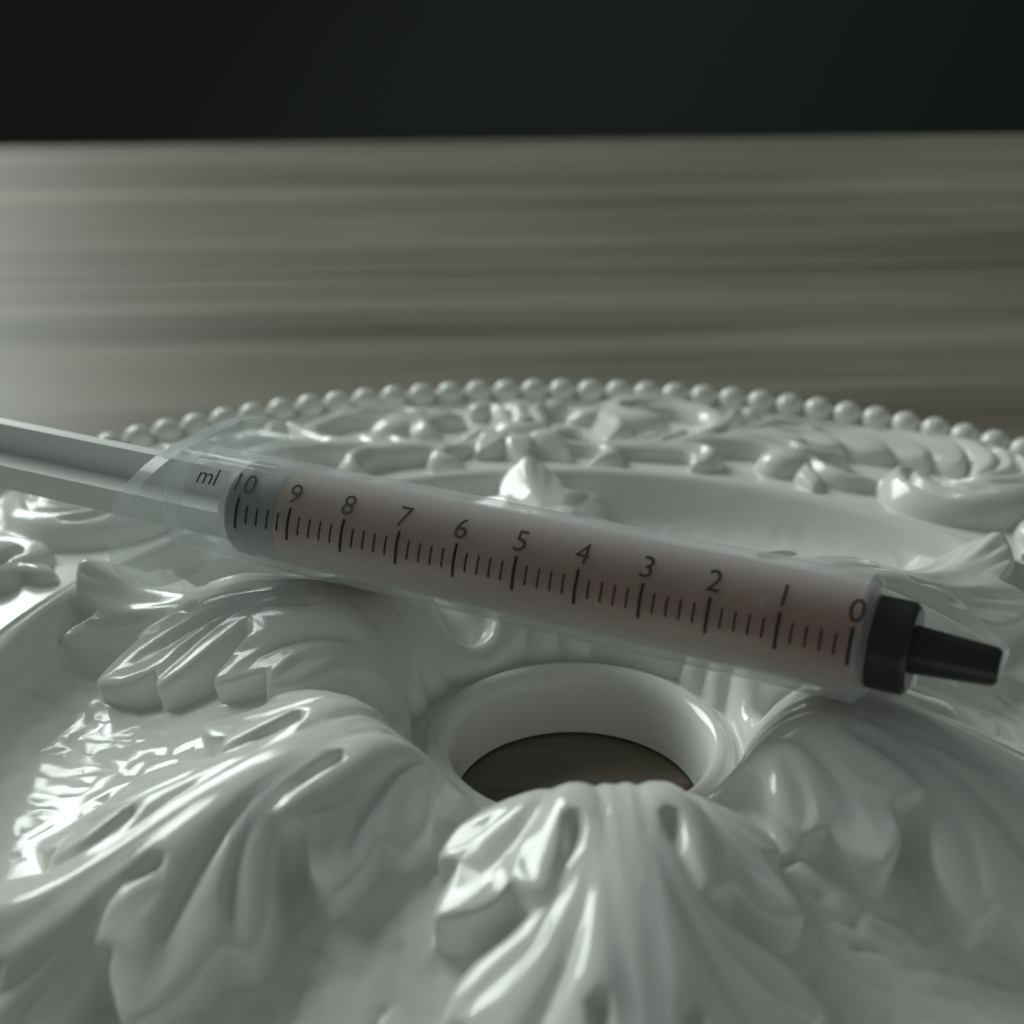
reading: 9.4 ml
